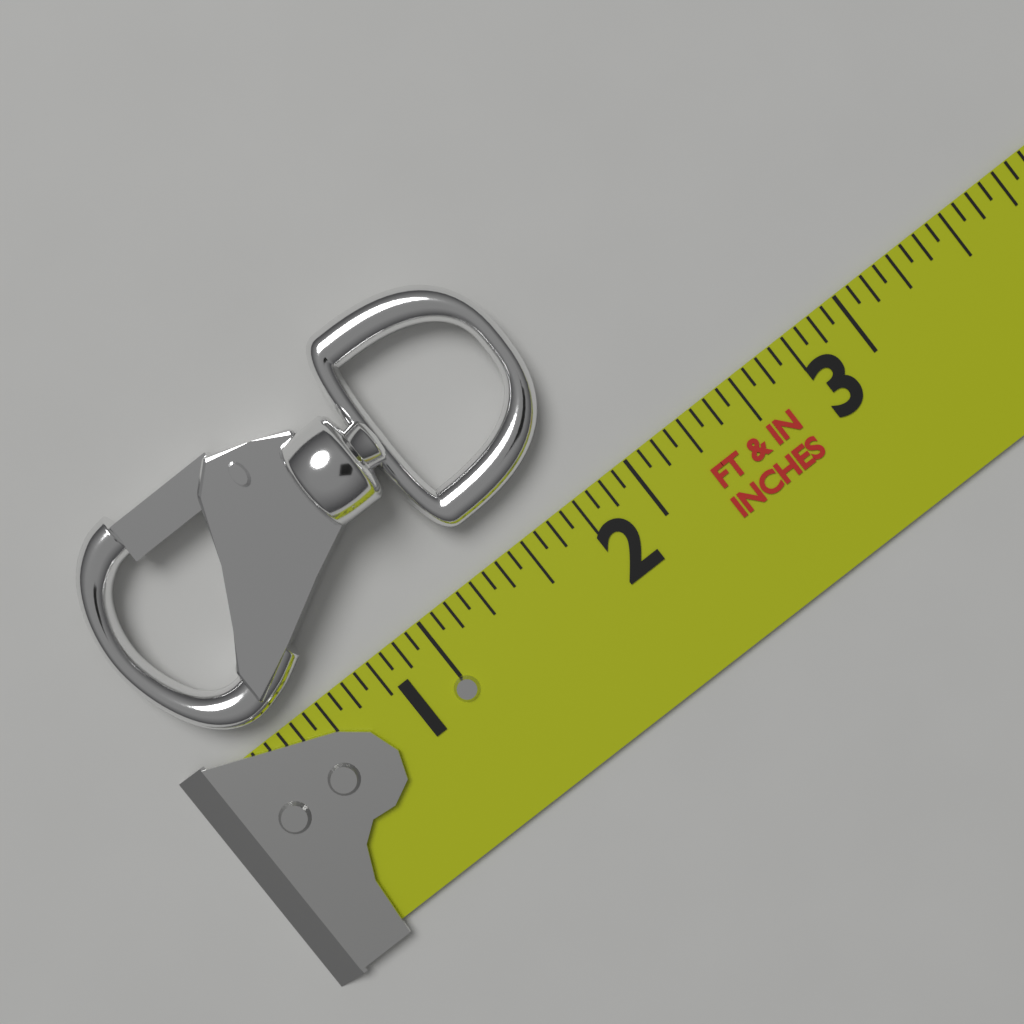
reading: 1.9375 in
